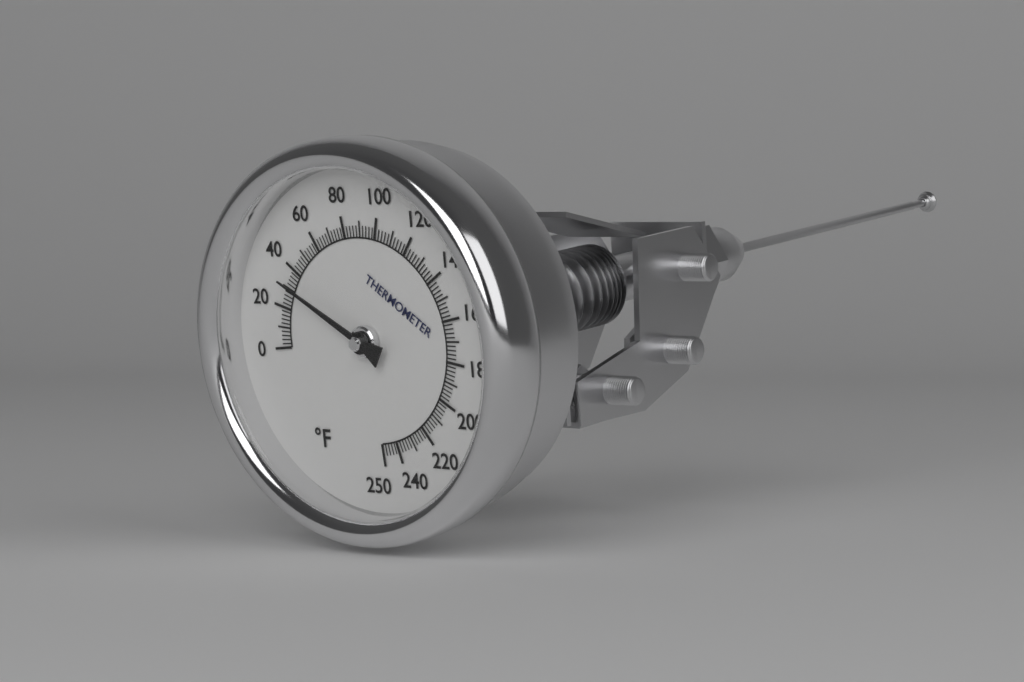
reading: 32 °F
